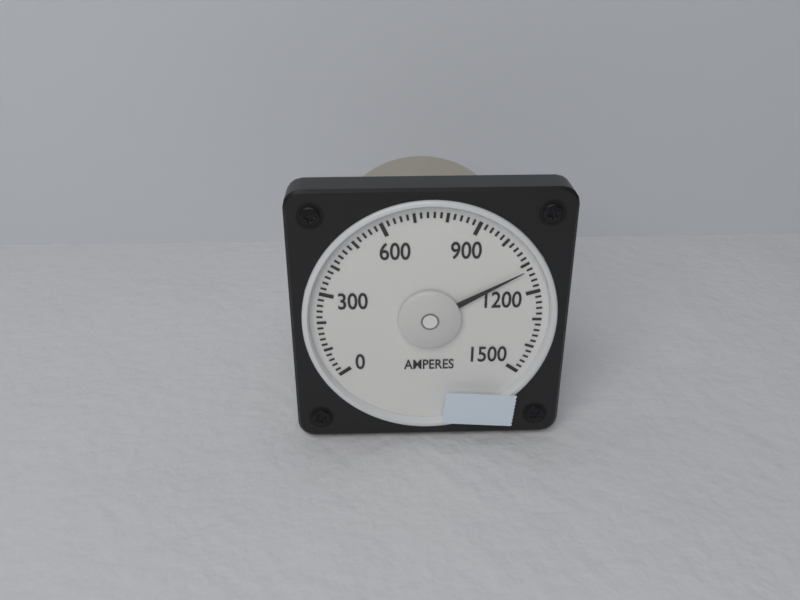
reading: 1120 A
